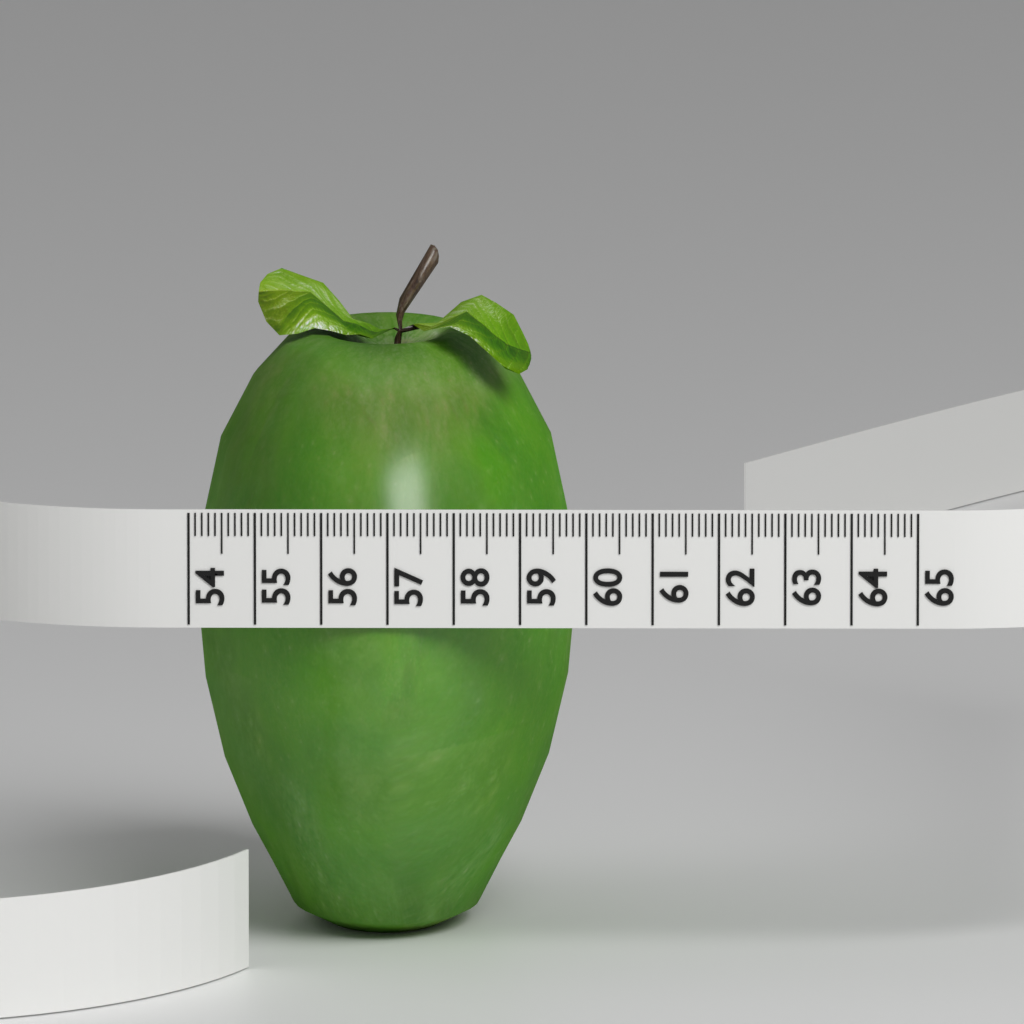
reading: 59.8 (no unit)
